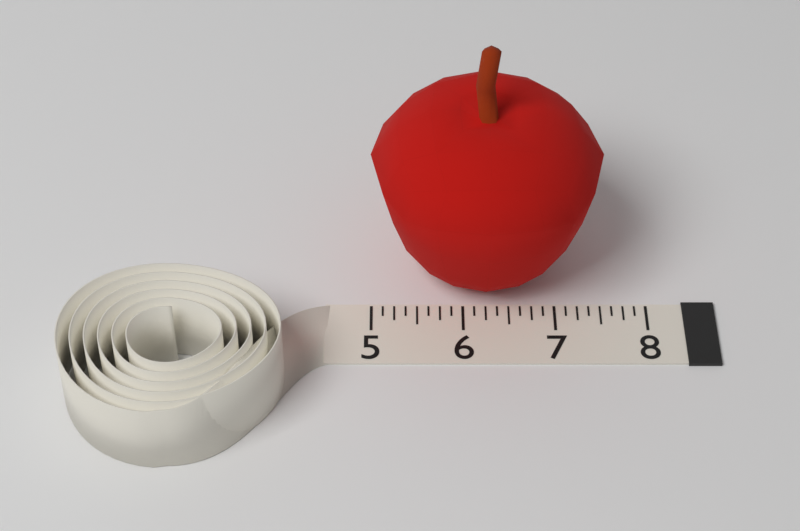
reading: 7.500 (no unit)
